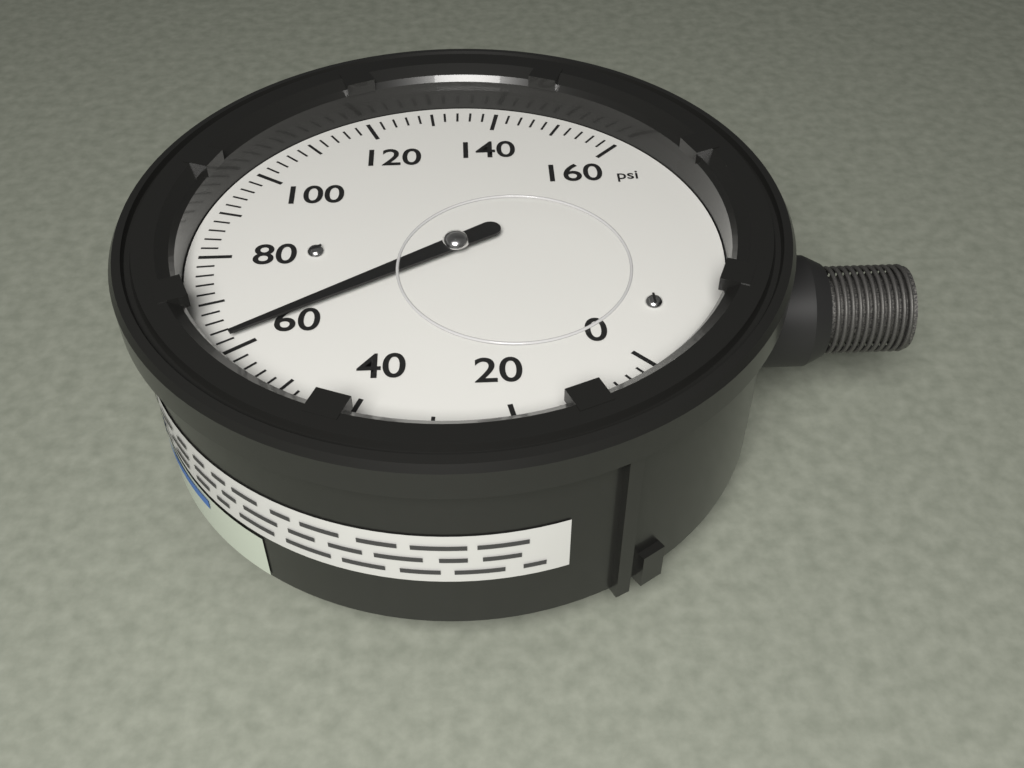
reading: 62 psi
